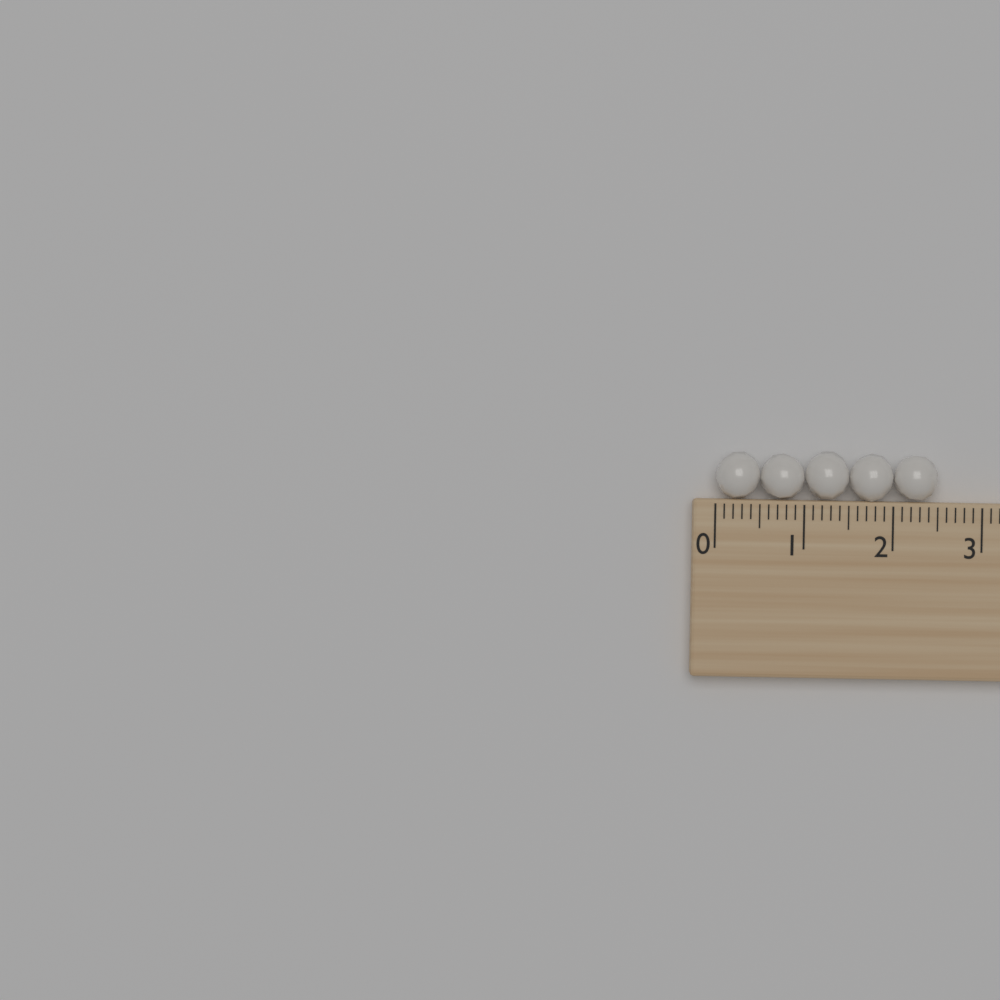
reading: 2.5 (no unit)
